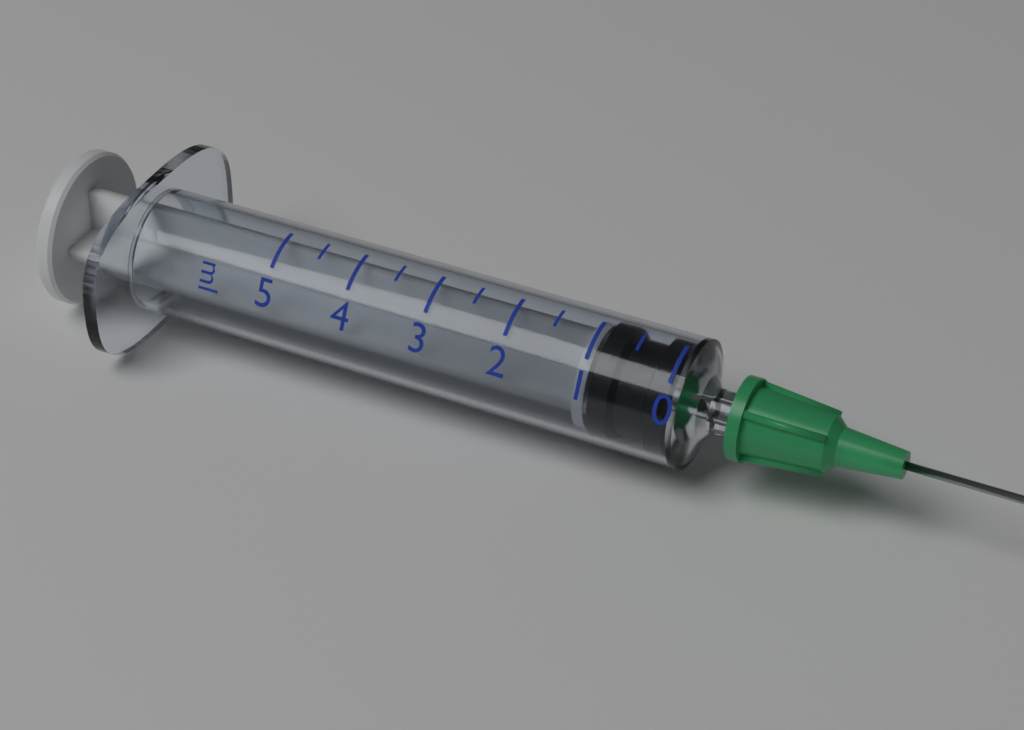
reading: 0.0 ml
